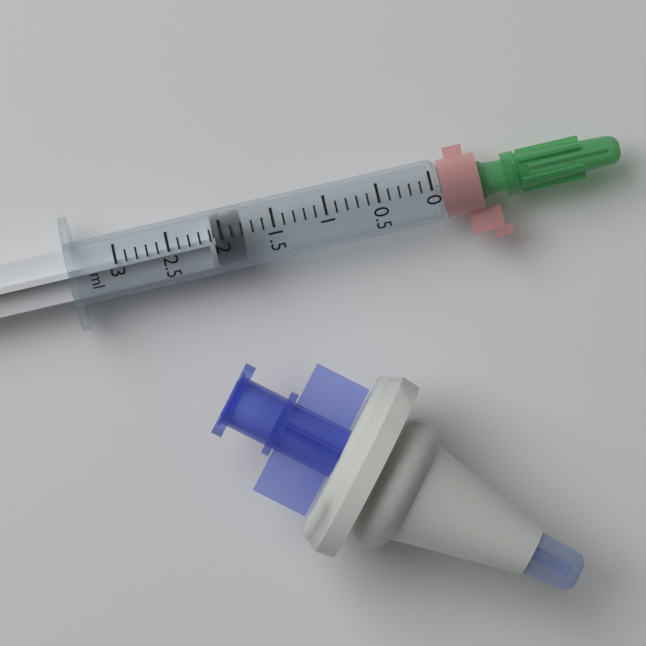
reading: 1.8 ml
